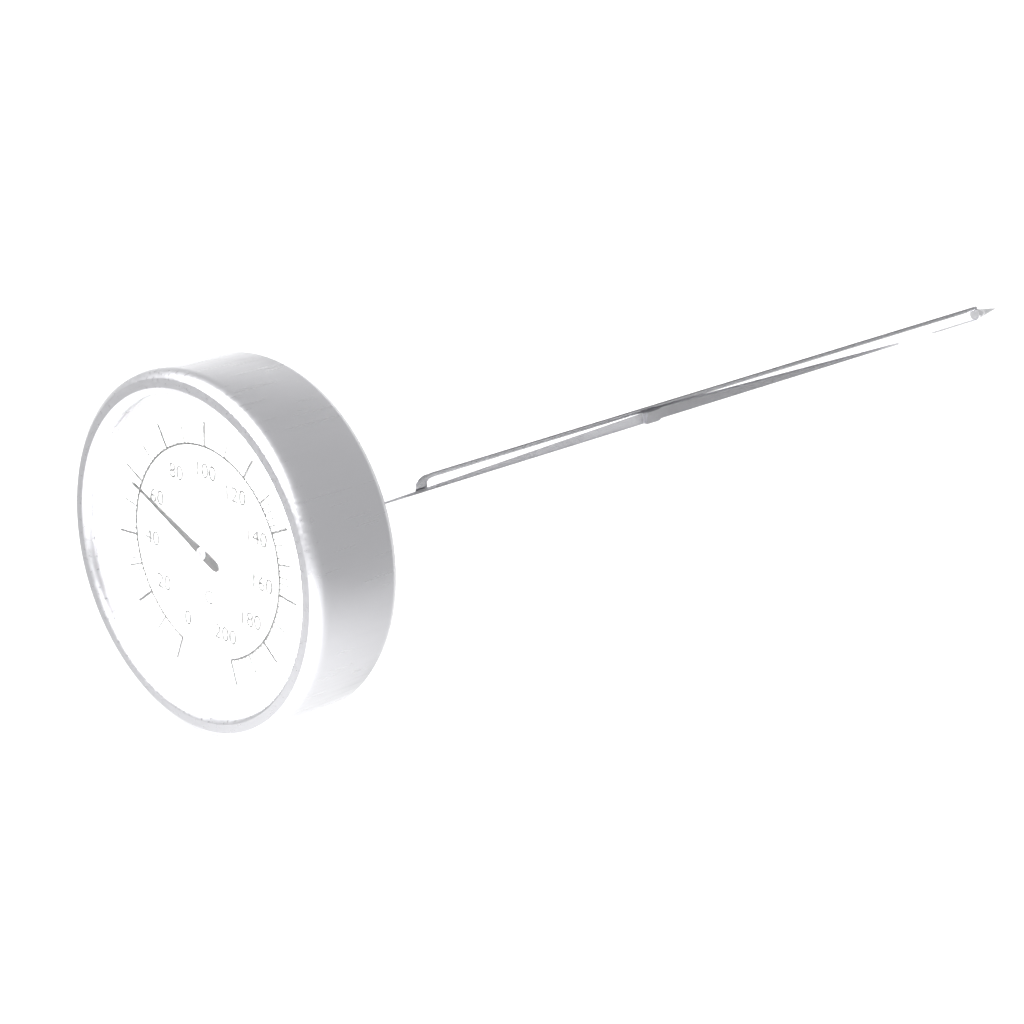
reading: 58 °C
